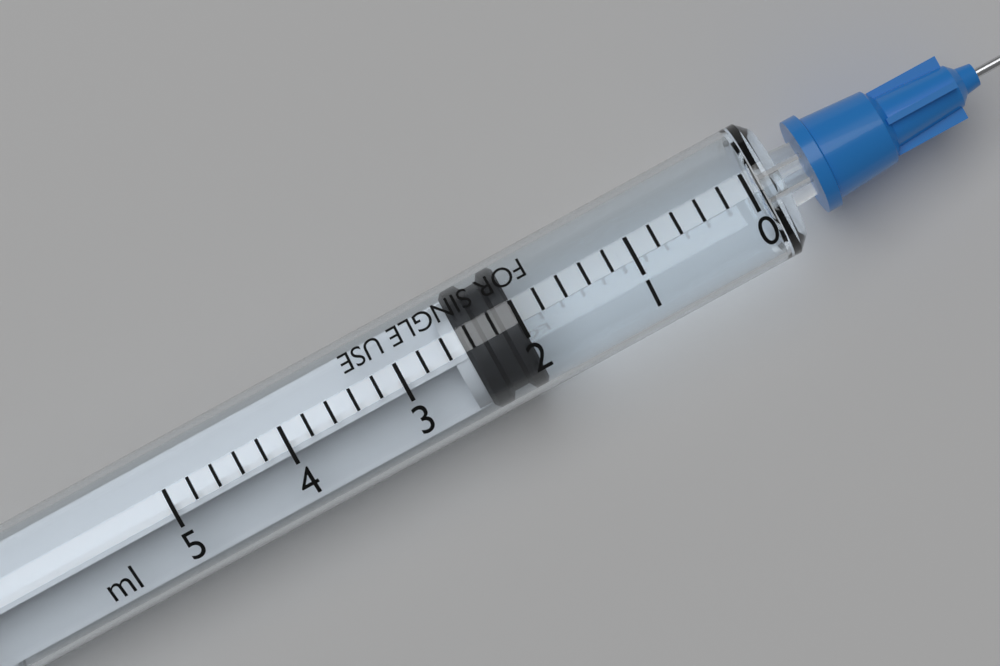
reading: 2.0 ml
